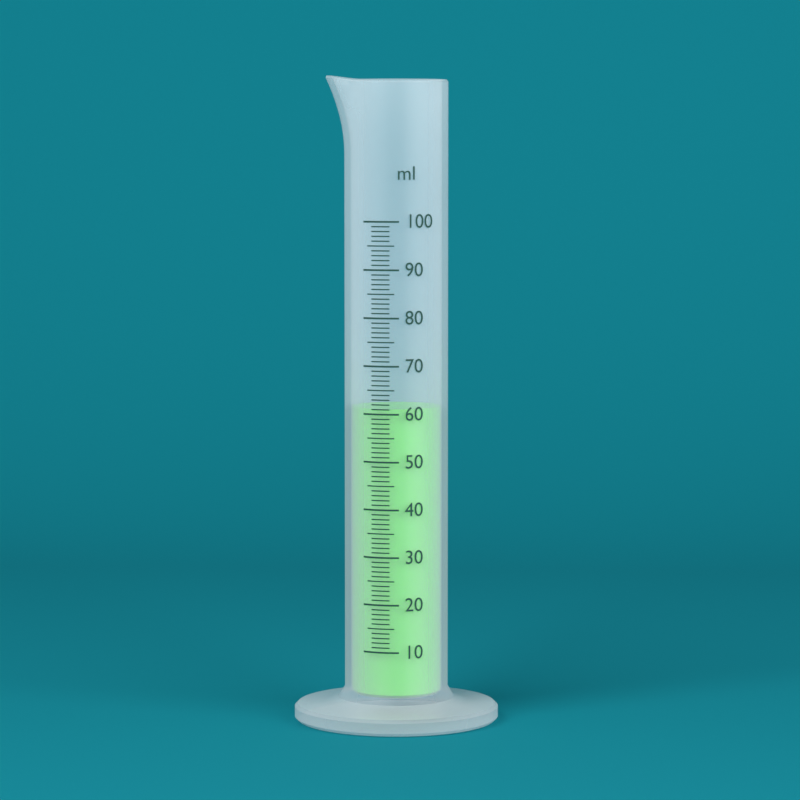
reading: 61 ml
